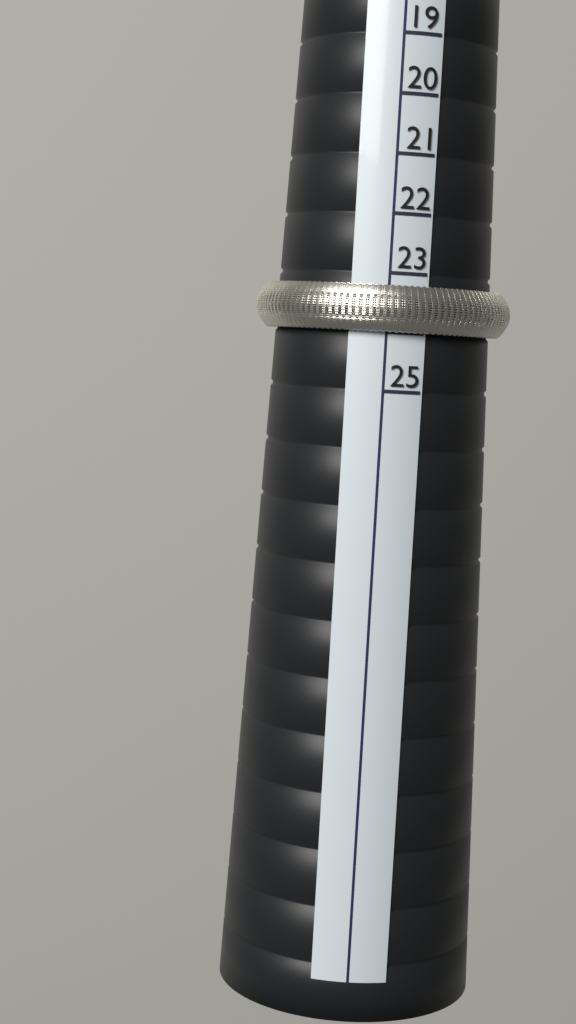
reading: 24 (no unit)
